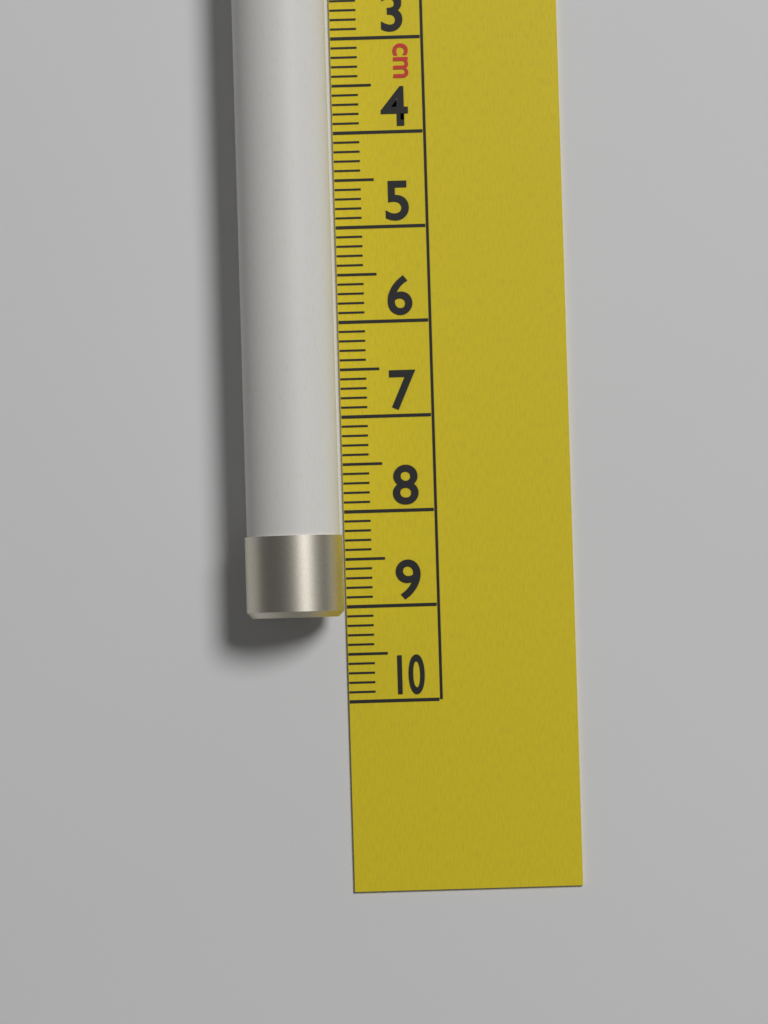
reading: 9.1 cm
